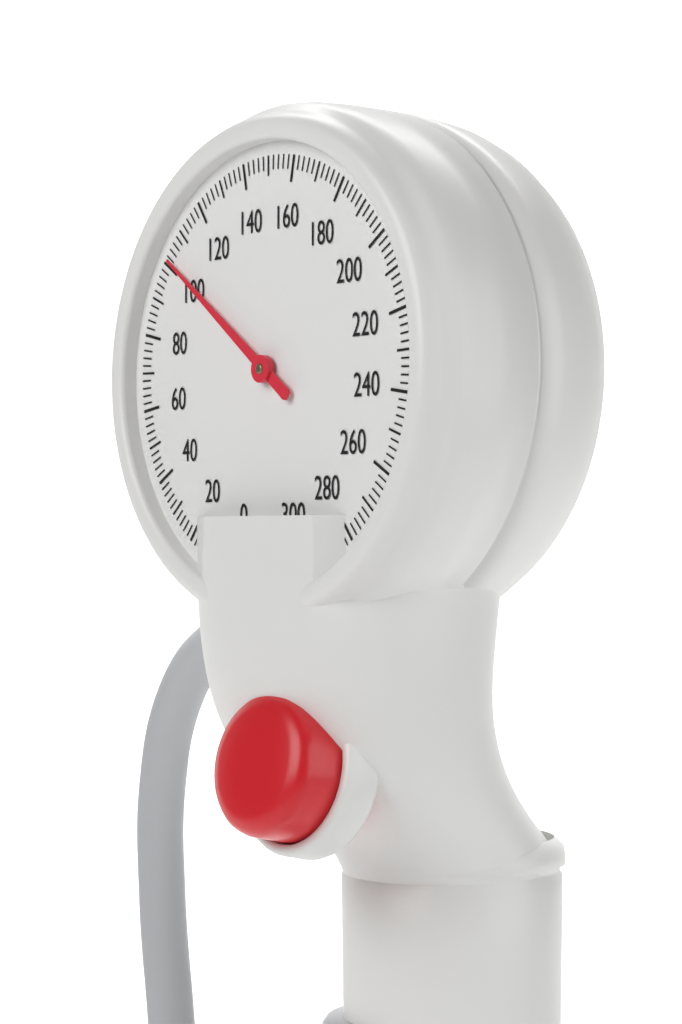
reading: 102 mmHg
